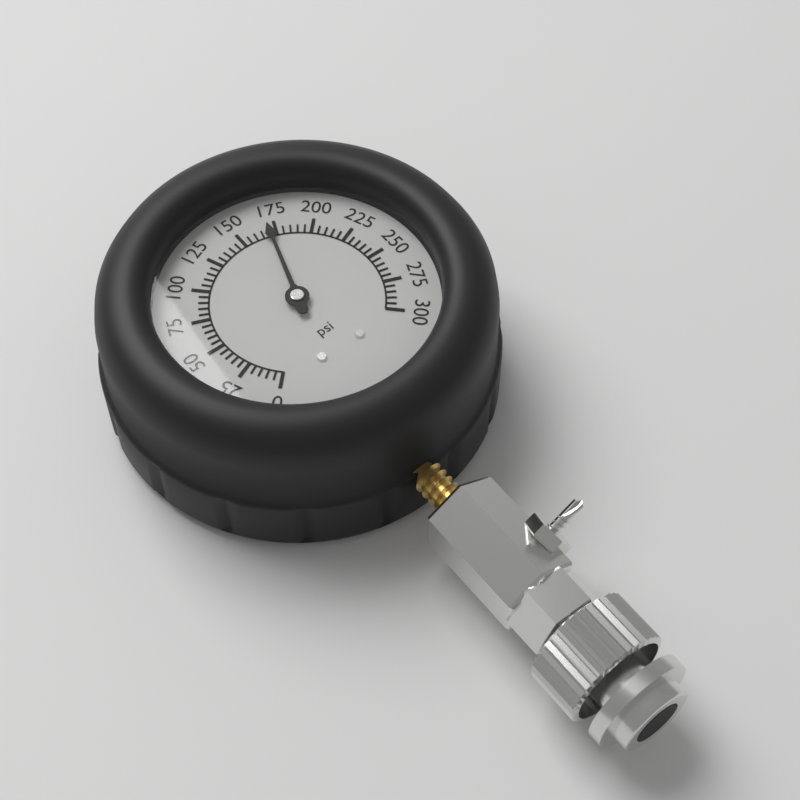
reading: 170 psi
